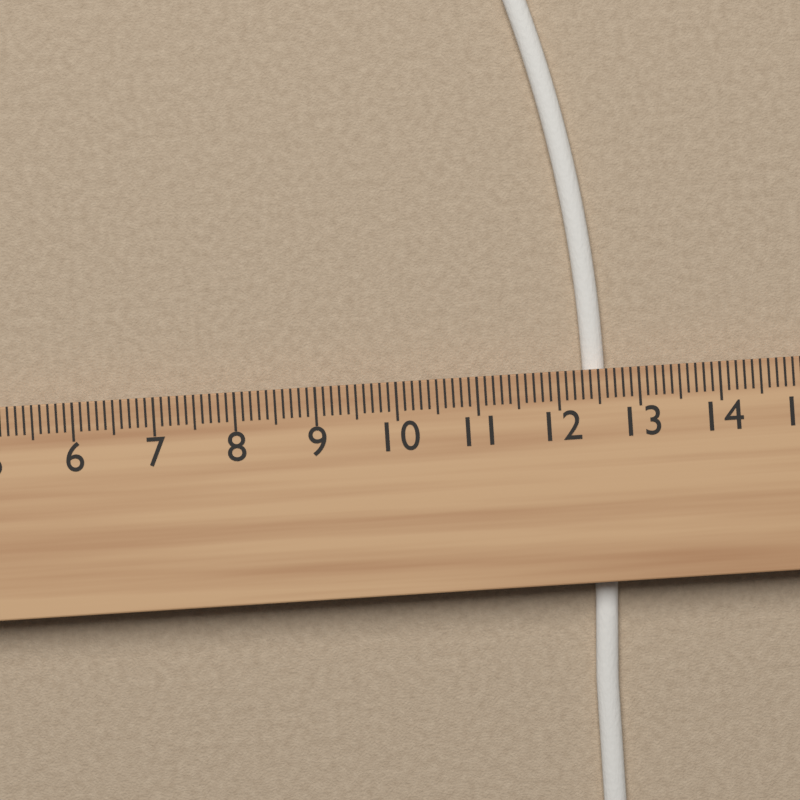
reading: 12.6 cm
